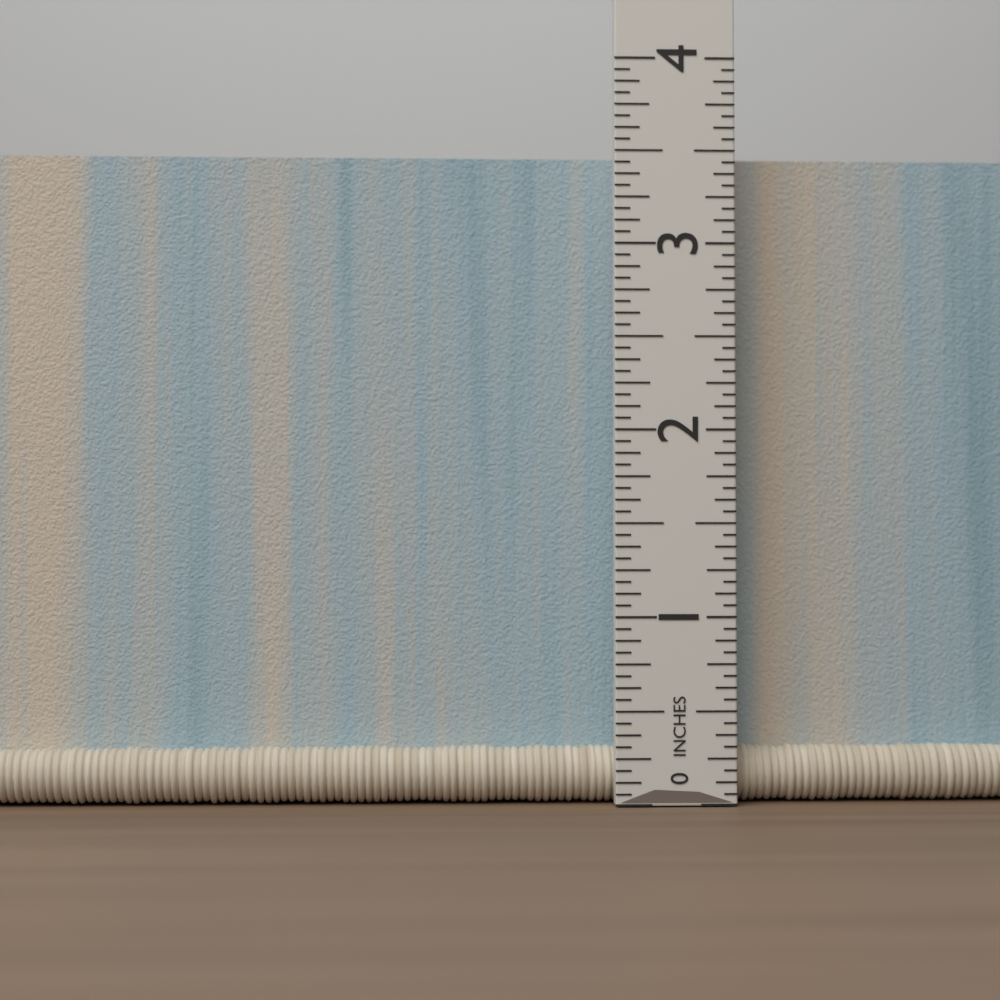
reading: 3.5000 in
